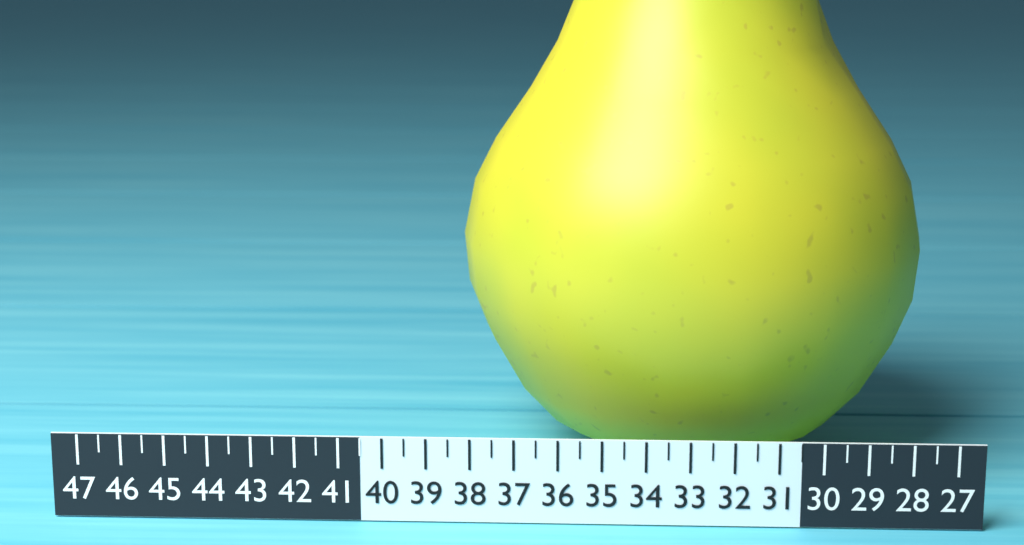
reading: 38.5 (no unit)
